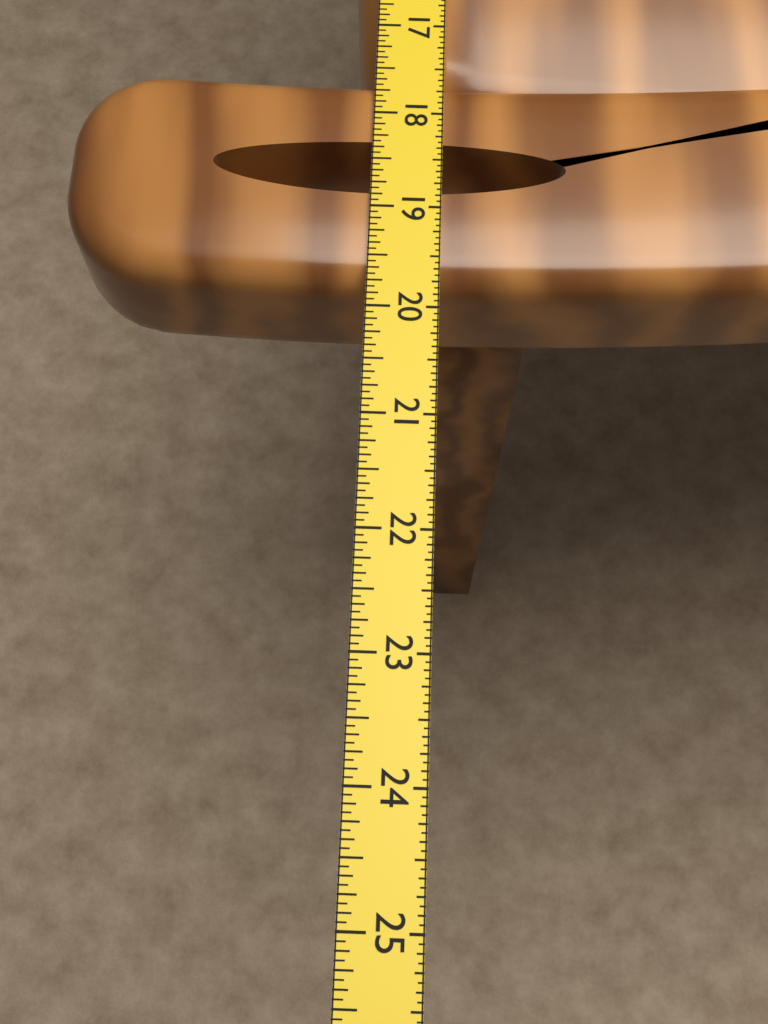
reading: 19.7500 in
